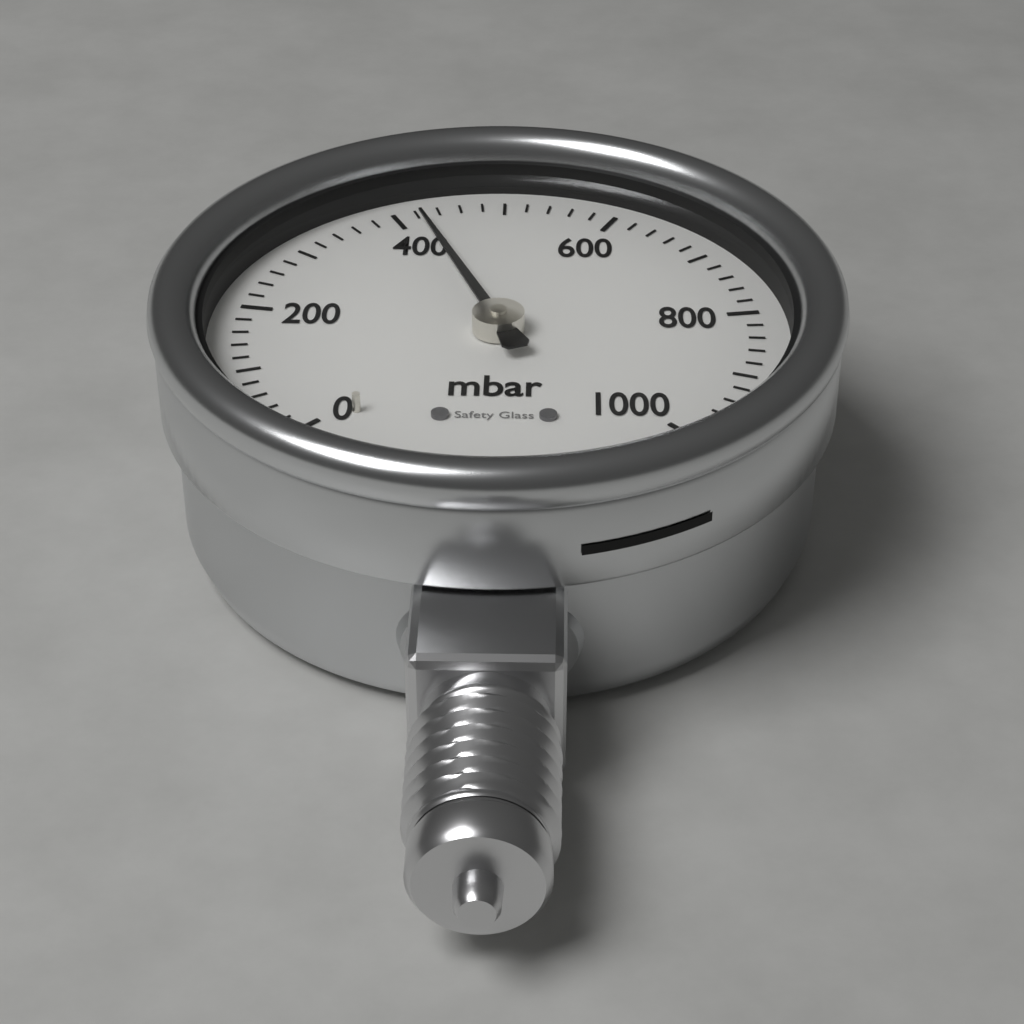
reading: 420 mbar
